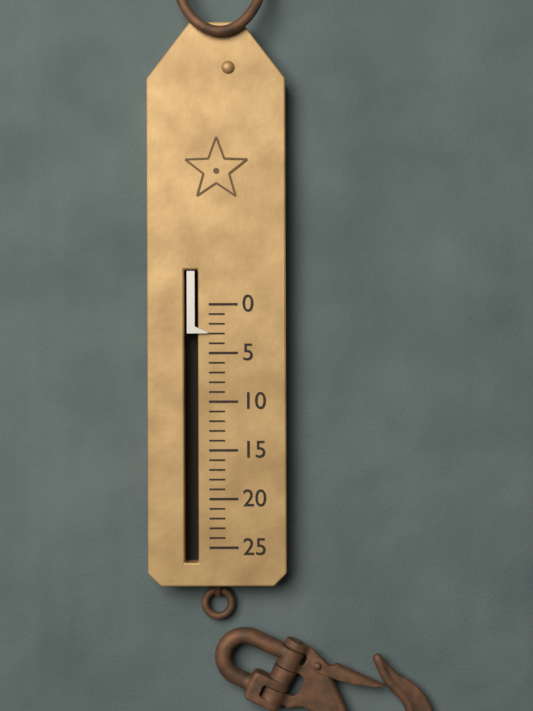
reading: 3 (no unit)
